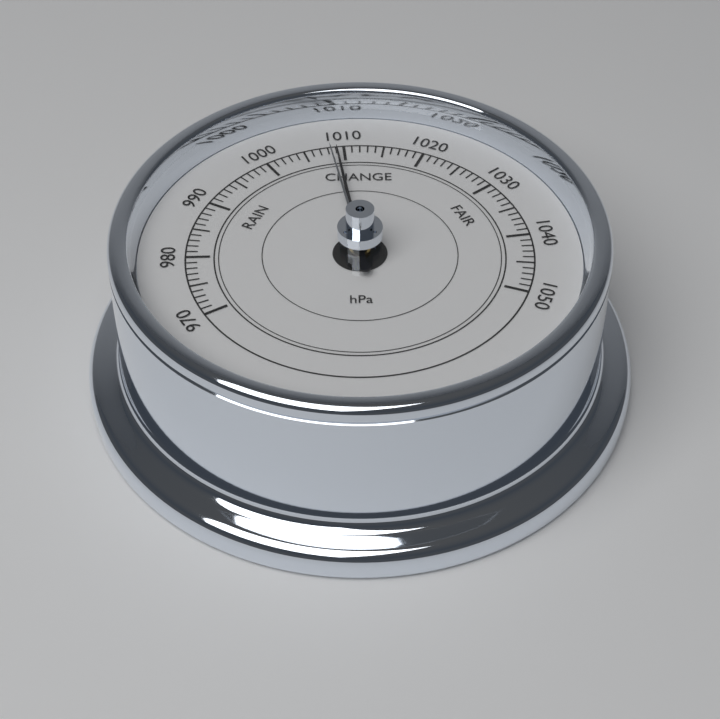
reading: 1009 hPa
